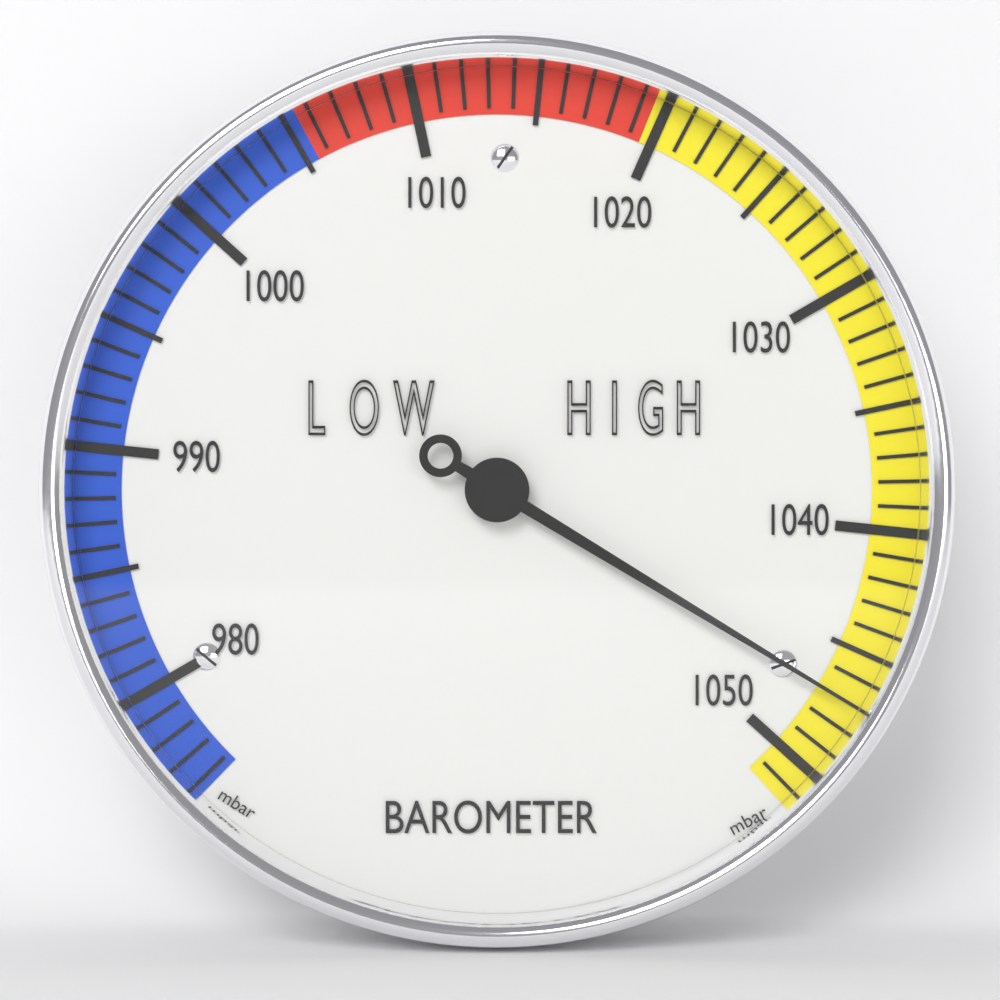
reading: 1047 mbar
